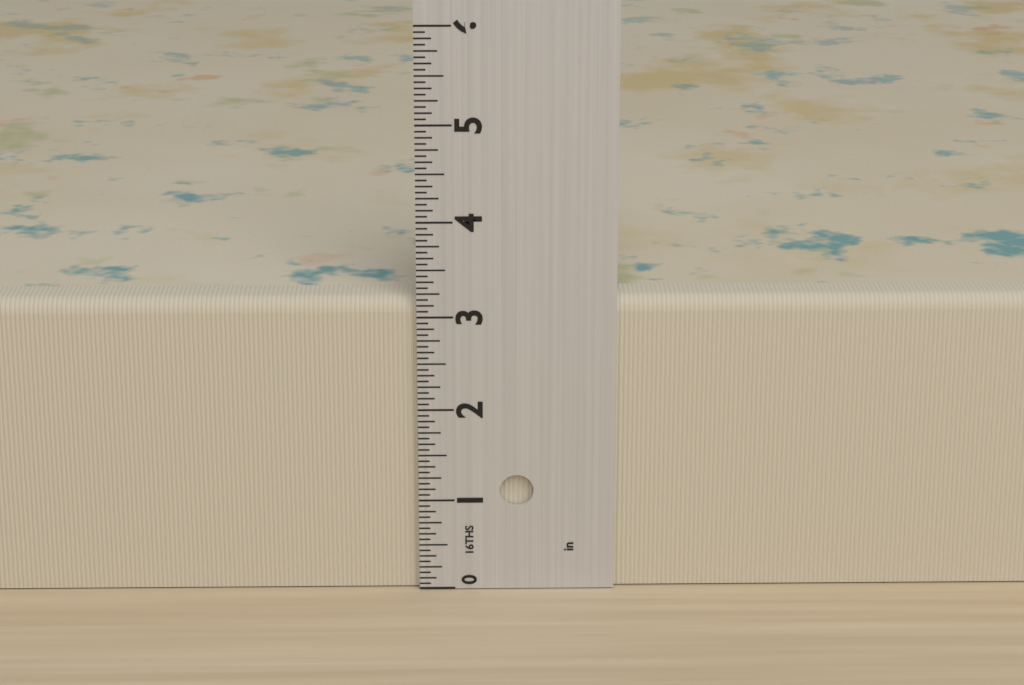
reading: 3.1875 in
